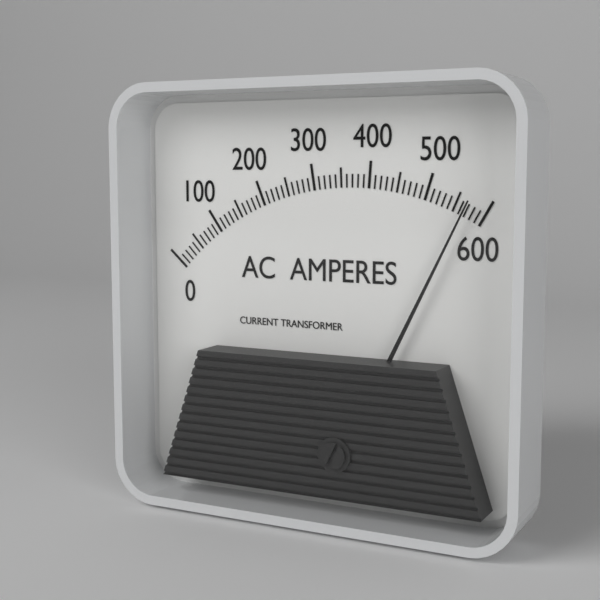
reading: 570 A
